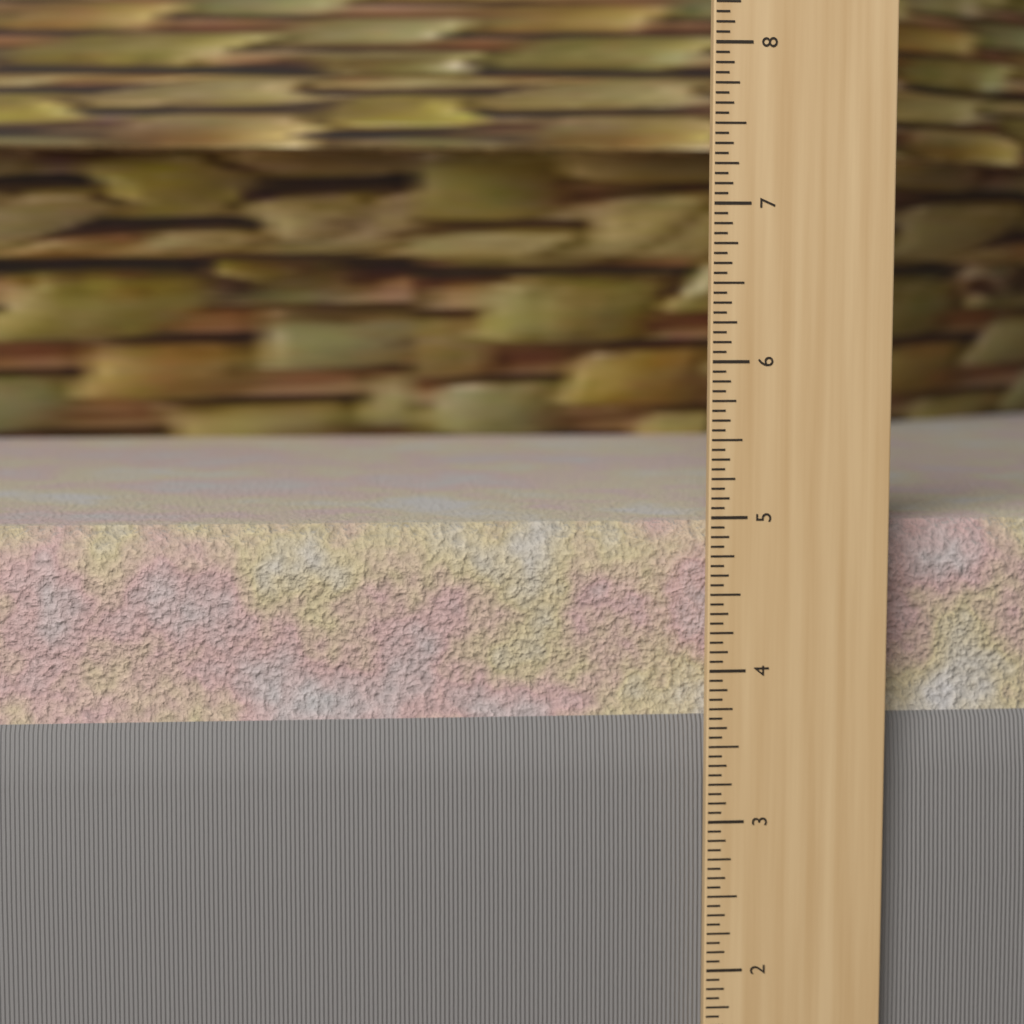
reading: 4.9375 in
